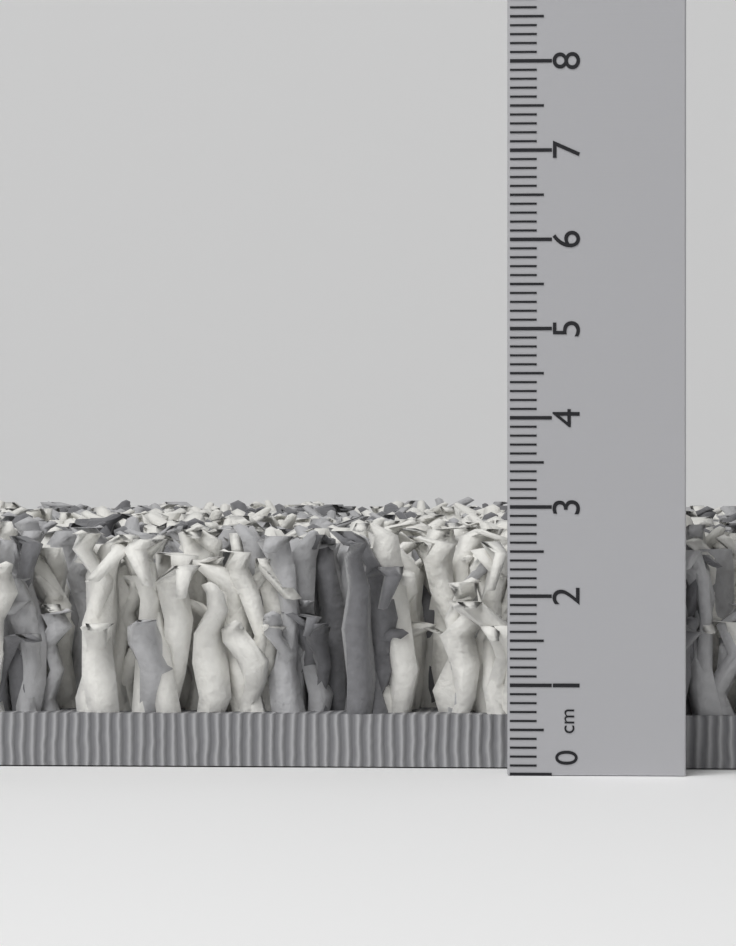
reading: 2.9 cm
